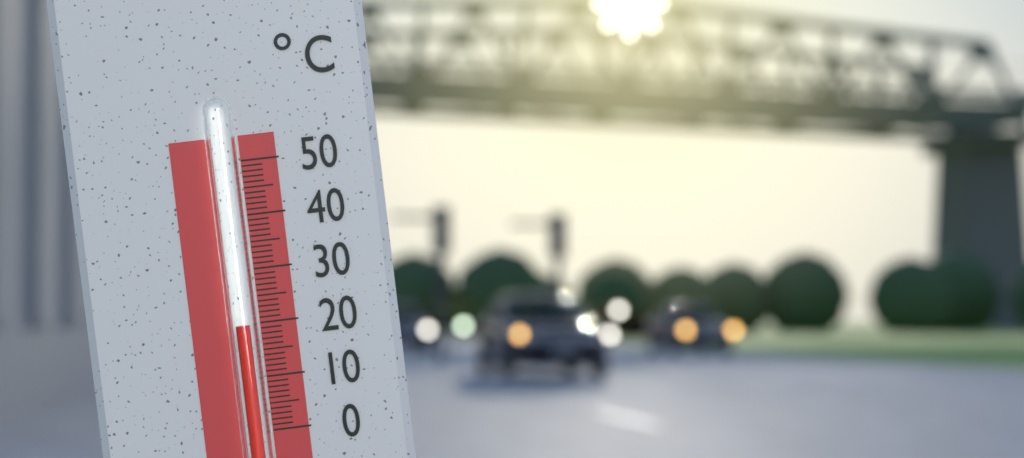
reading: 20 °C
